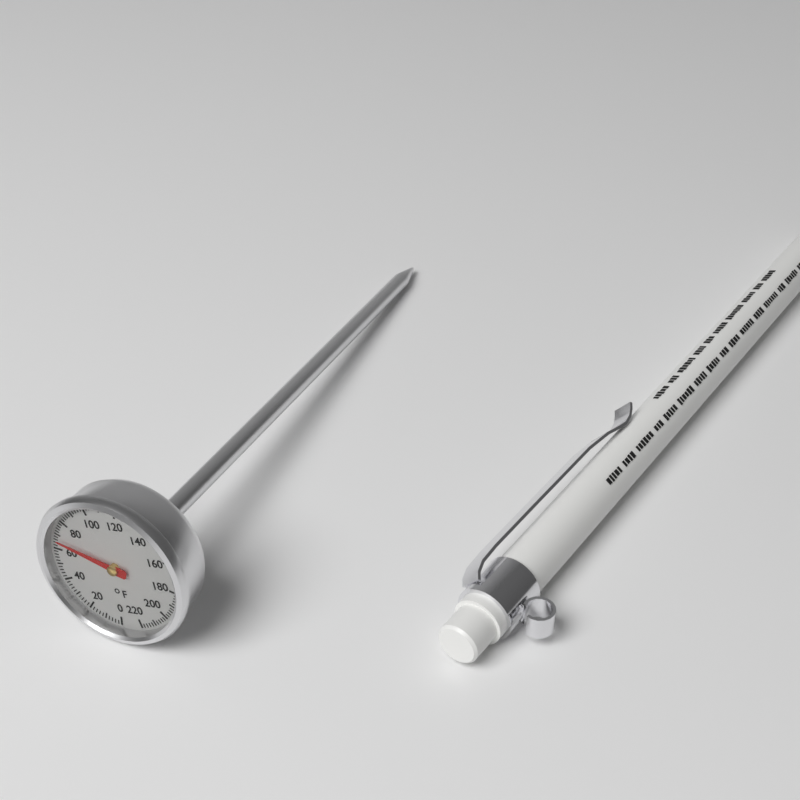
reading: 66 °F
